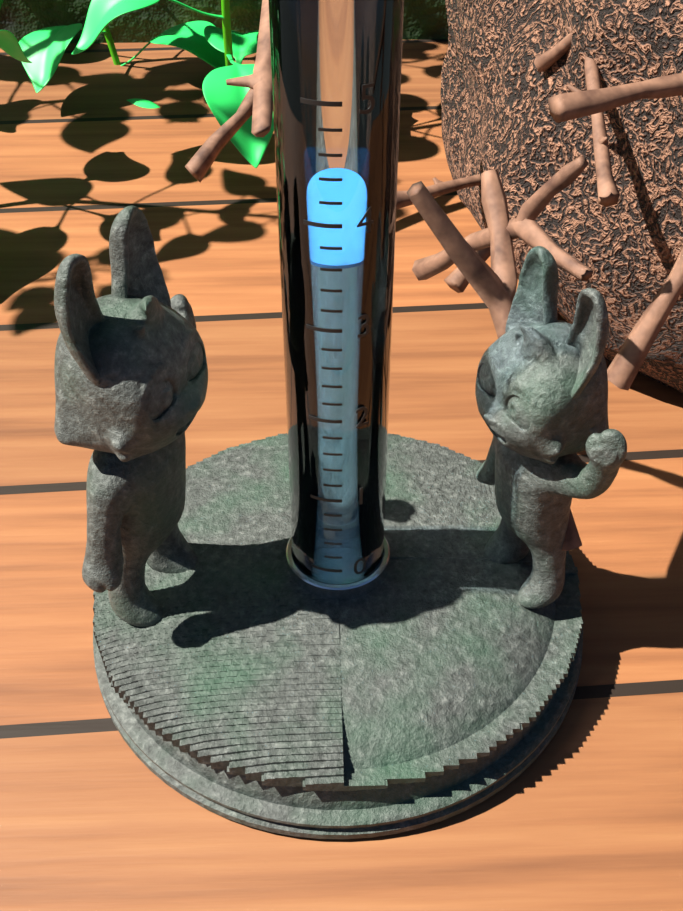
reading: 3.6 (no unit)
